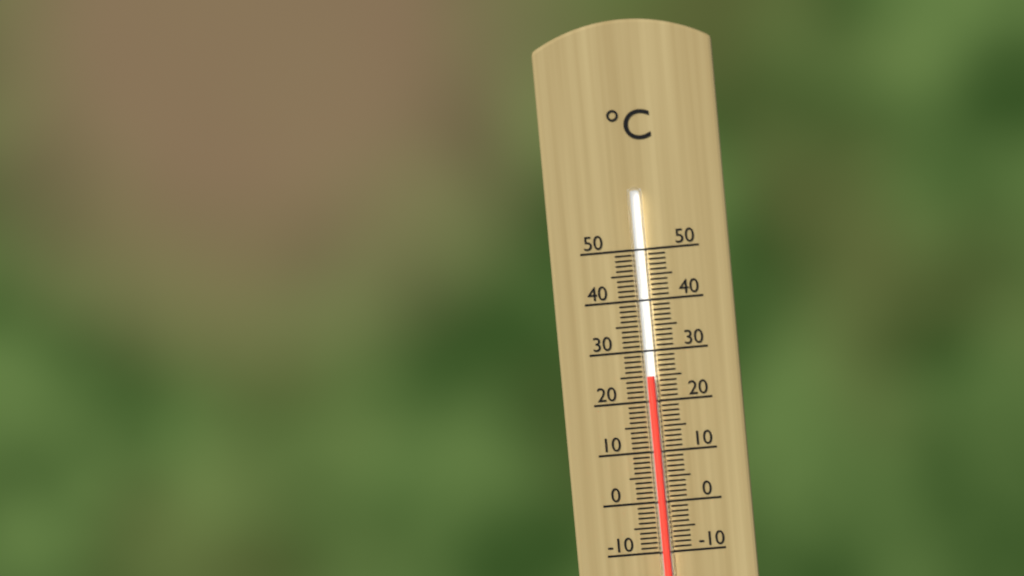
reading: 25 °C
